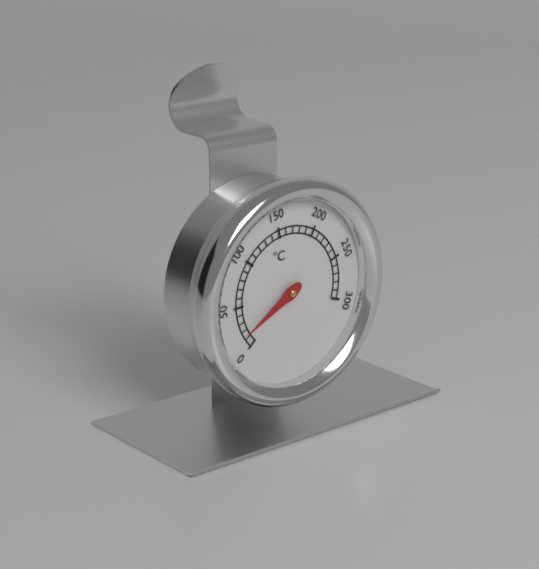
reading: 15 °C
